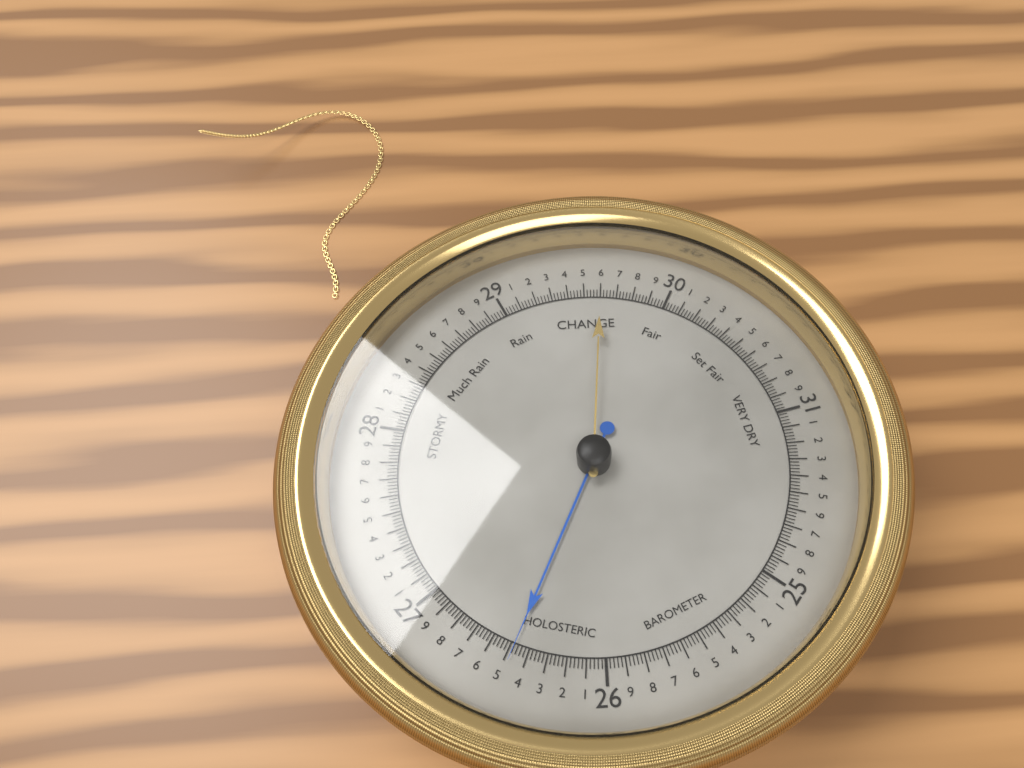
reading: 26.48 (no unit)
